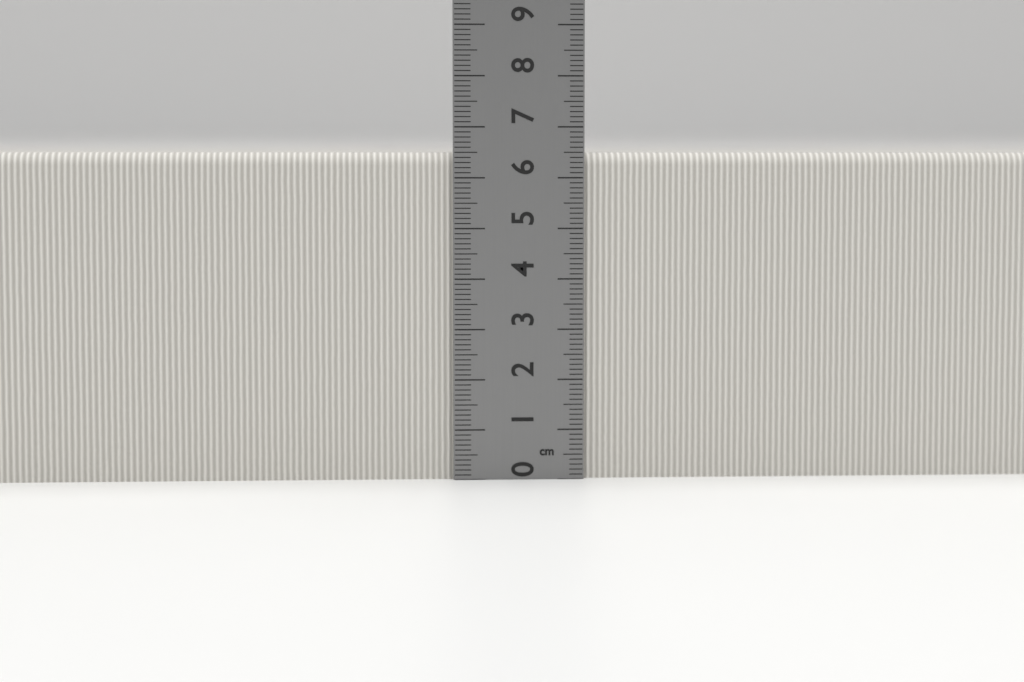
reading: 6.5 cm
